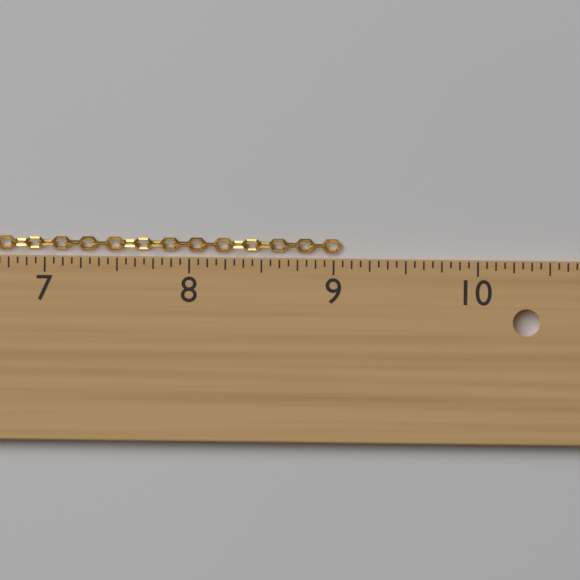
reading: 9.0625 in
